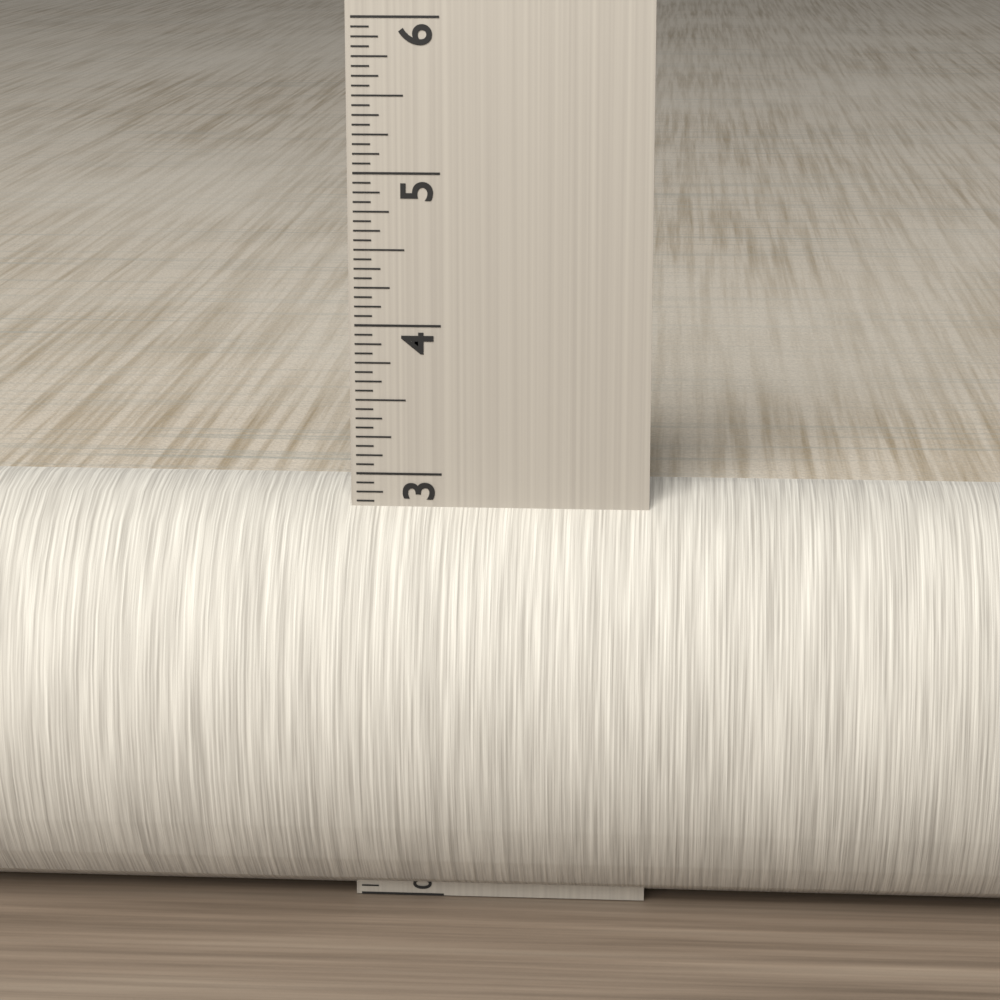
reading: 2.8750 in
